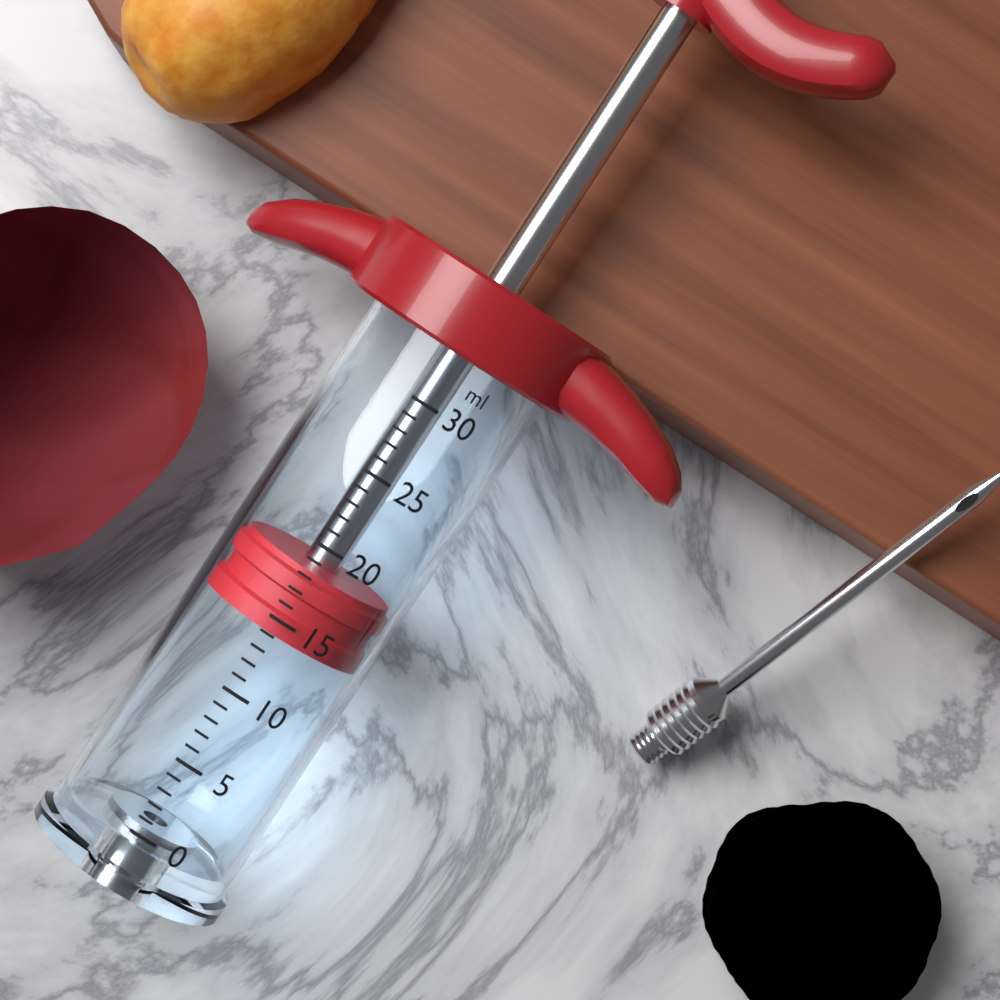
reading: 14 ml
